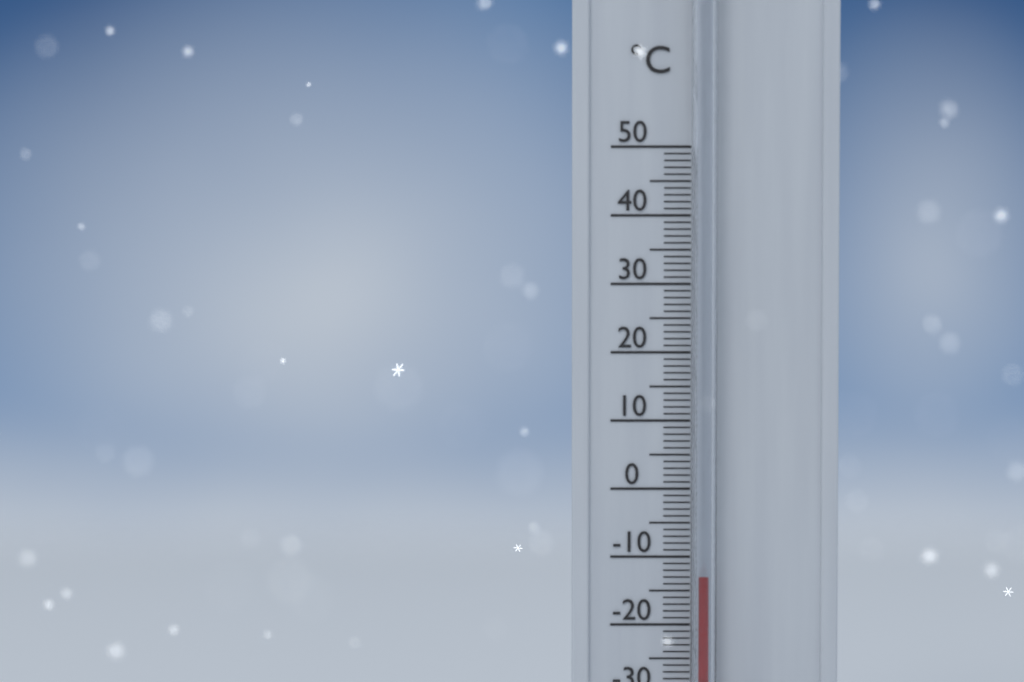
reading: -13 °C
